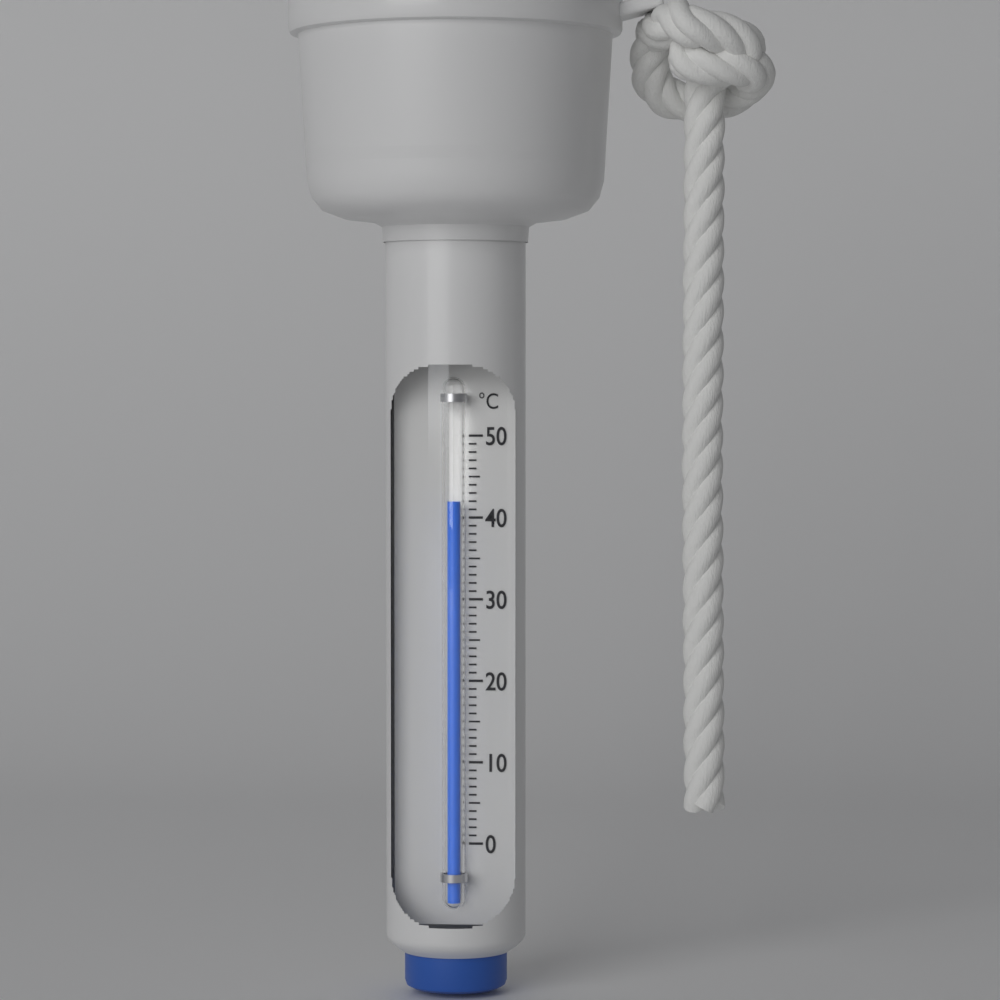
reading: 42 °C
